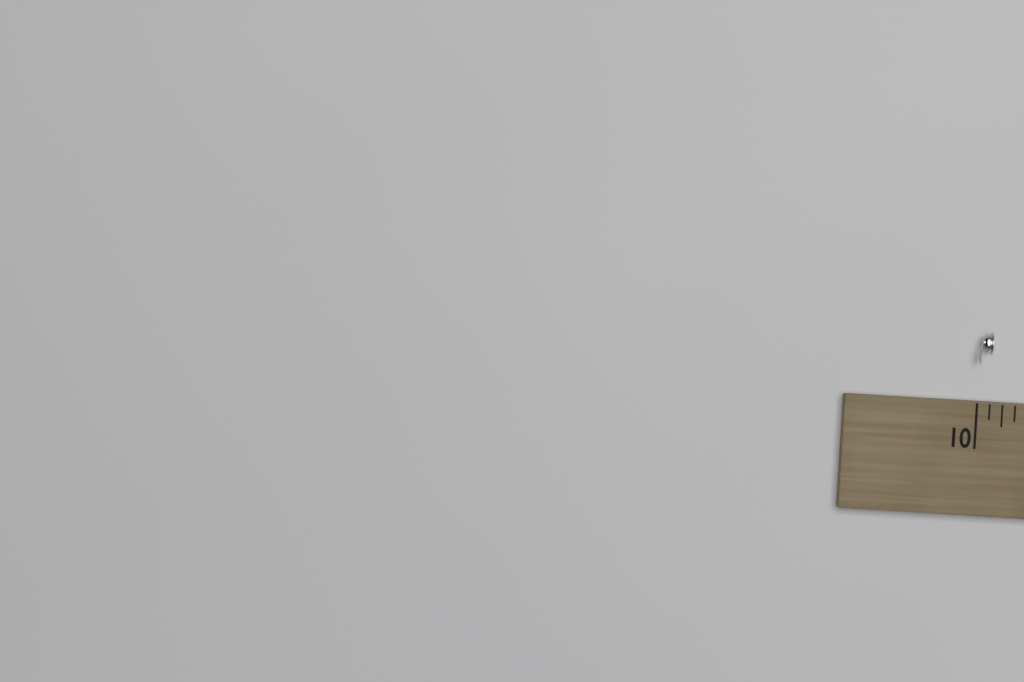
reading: 10.125 (no unit)
